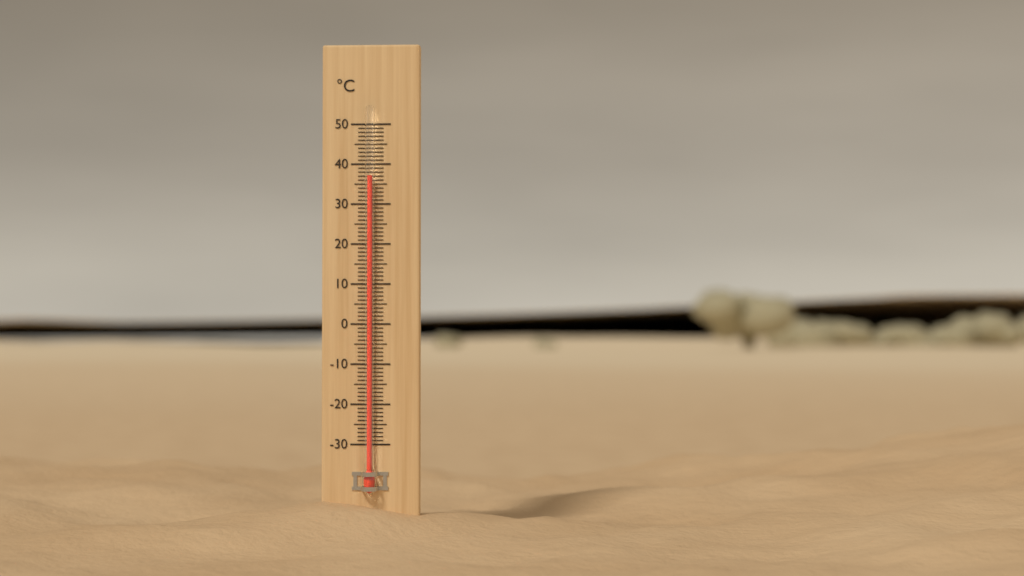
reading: 37 °C
